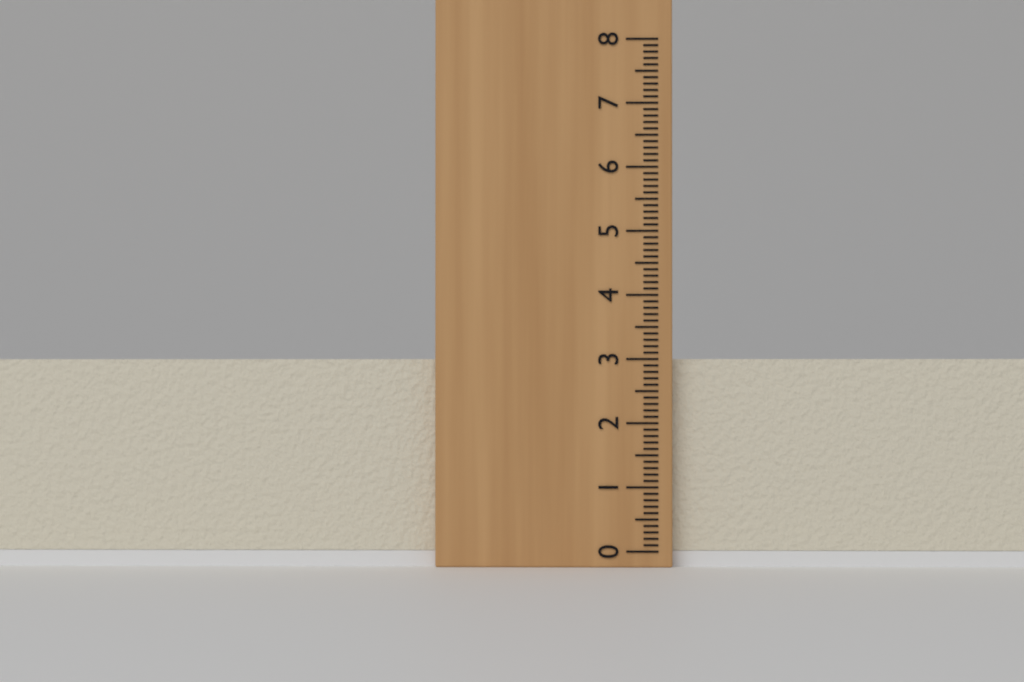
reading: 3.0 (no unit)
